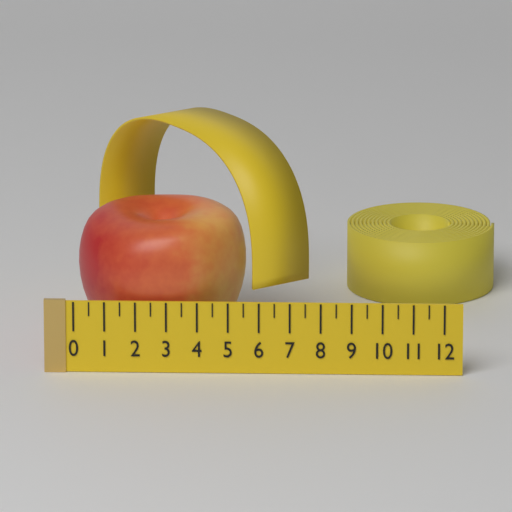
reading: 5.5 (no unit)
